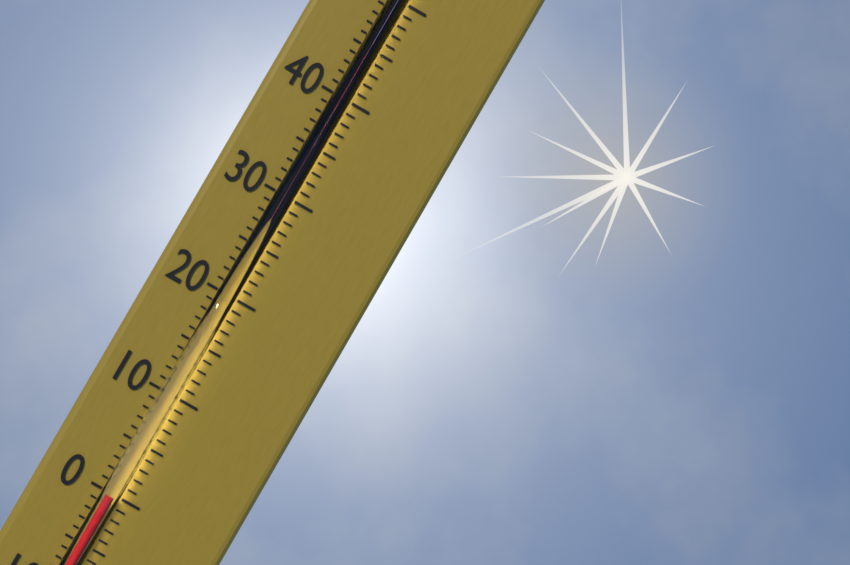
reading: 0 °C
